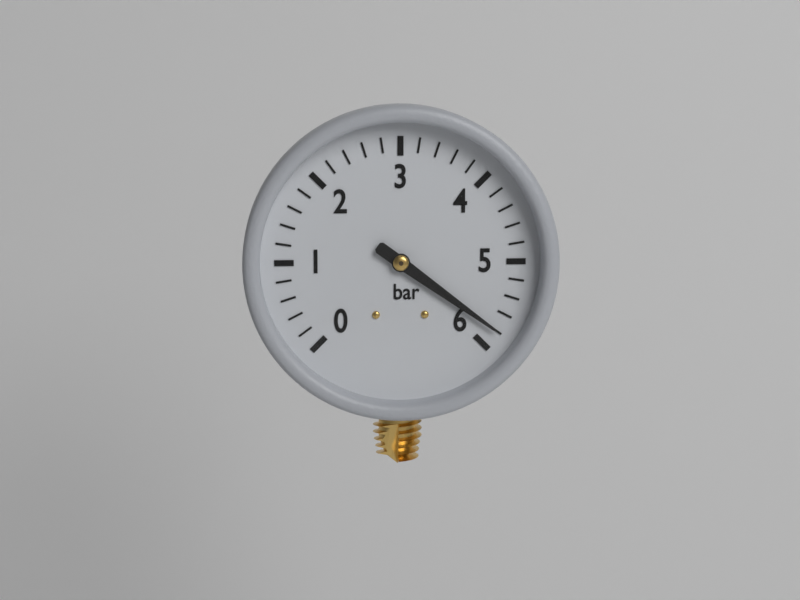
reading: 5.8 bar
